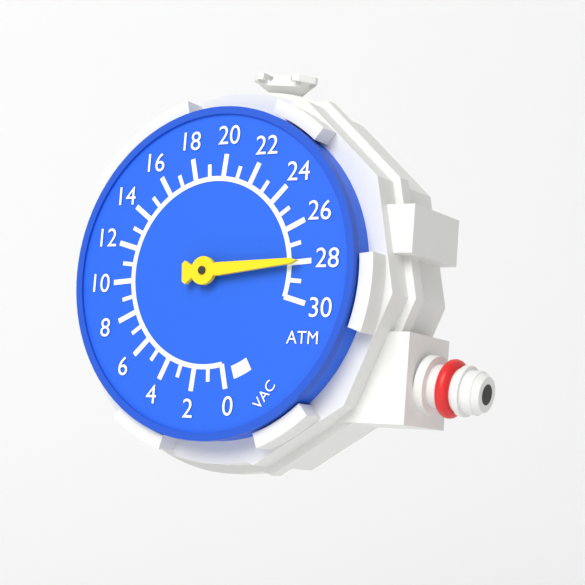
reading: 28 ATM
